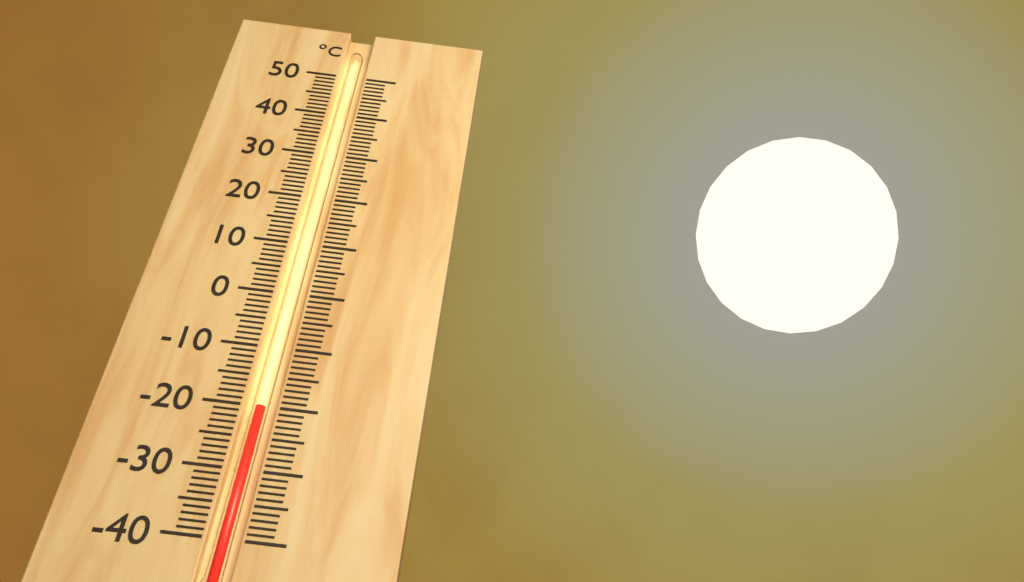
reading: -20 °C
